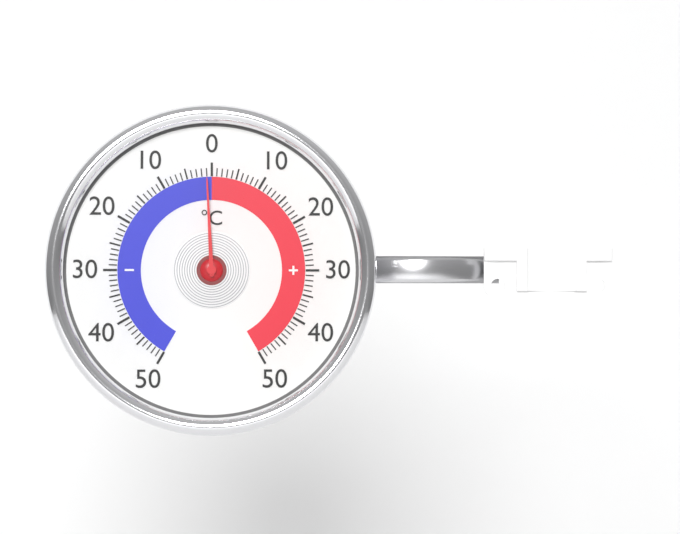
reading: -1 °C
